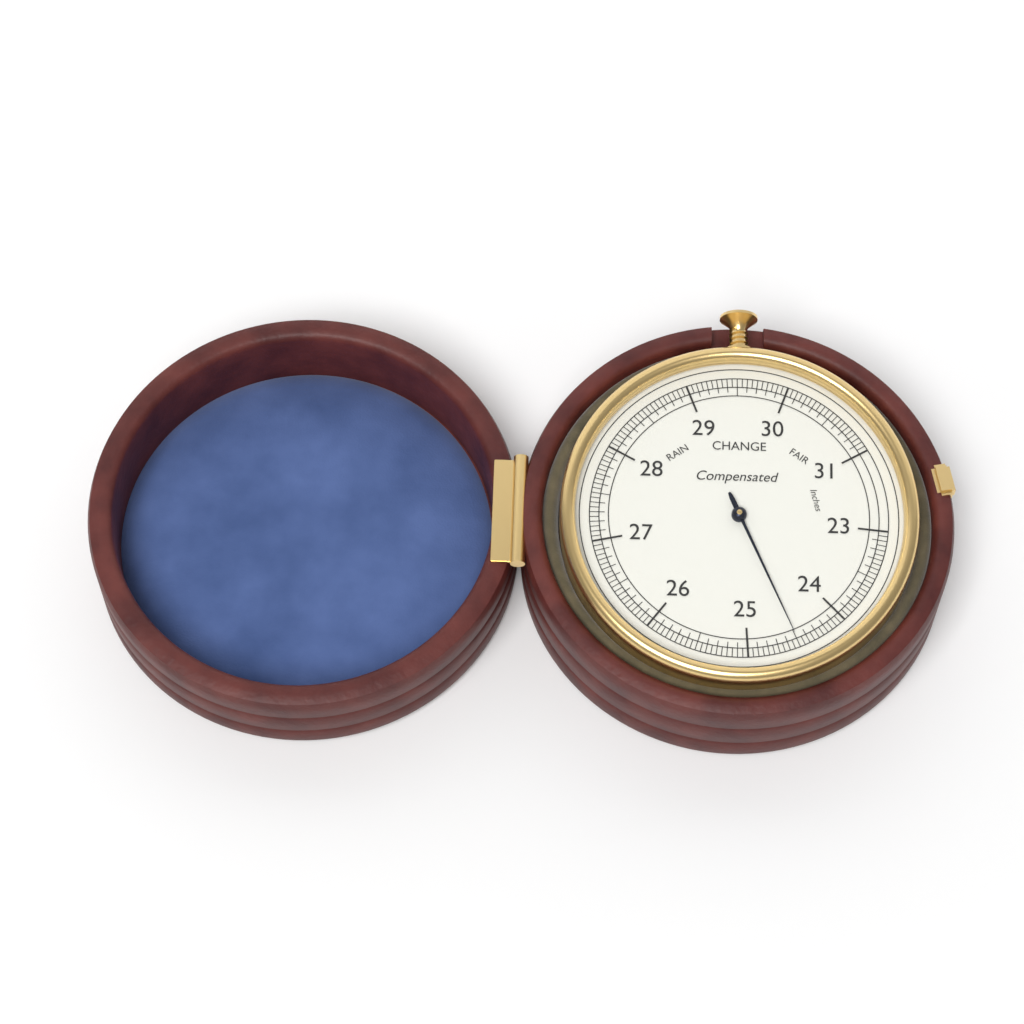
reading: 24.50 inches
